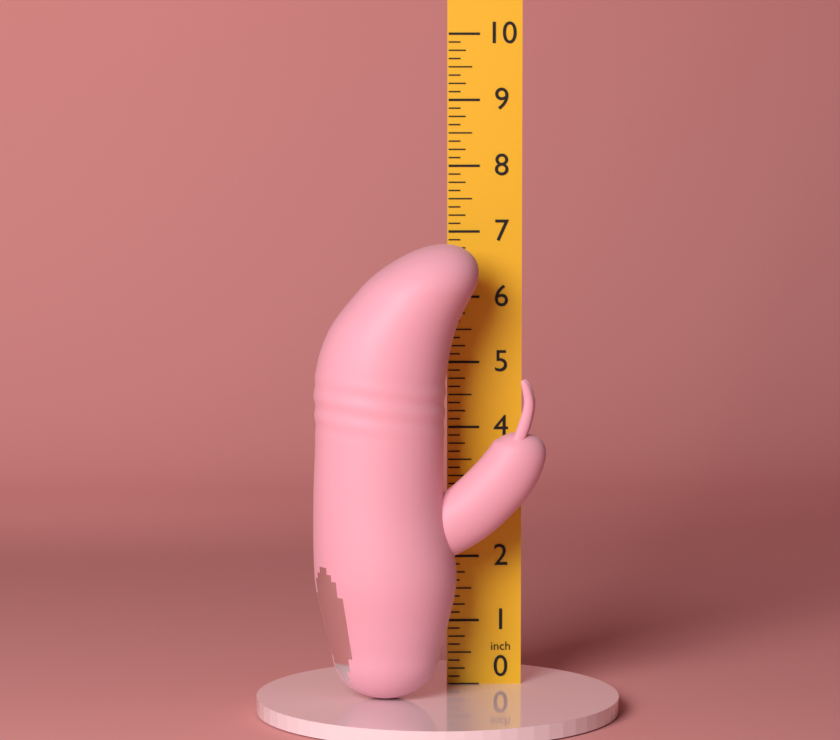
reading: 6.875 in
